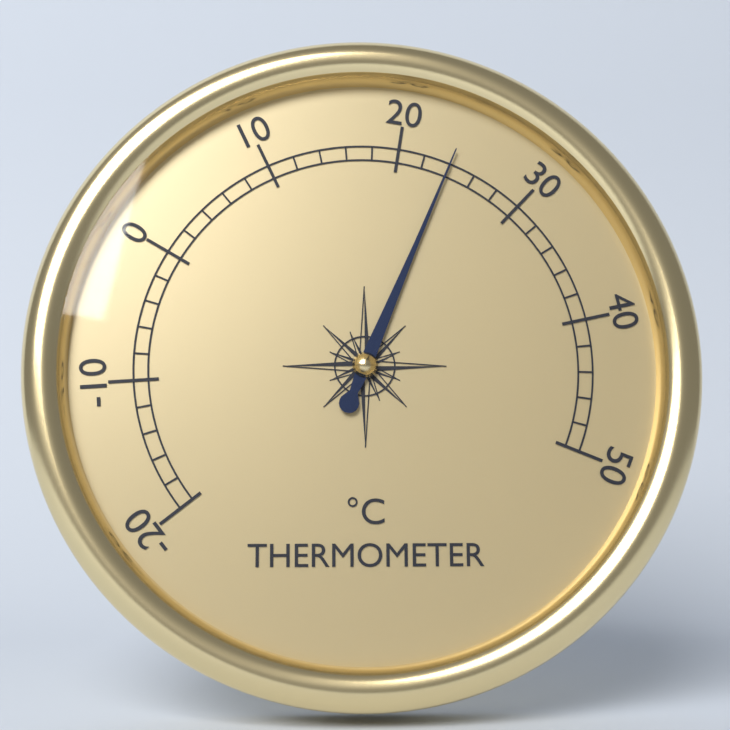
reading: 24 °C
